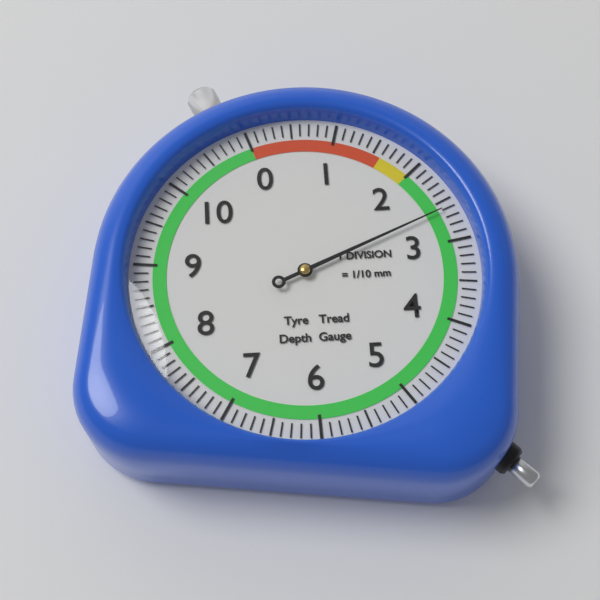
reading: 2.6 mm
